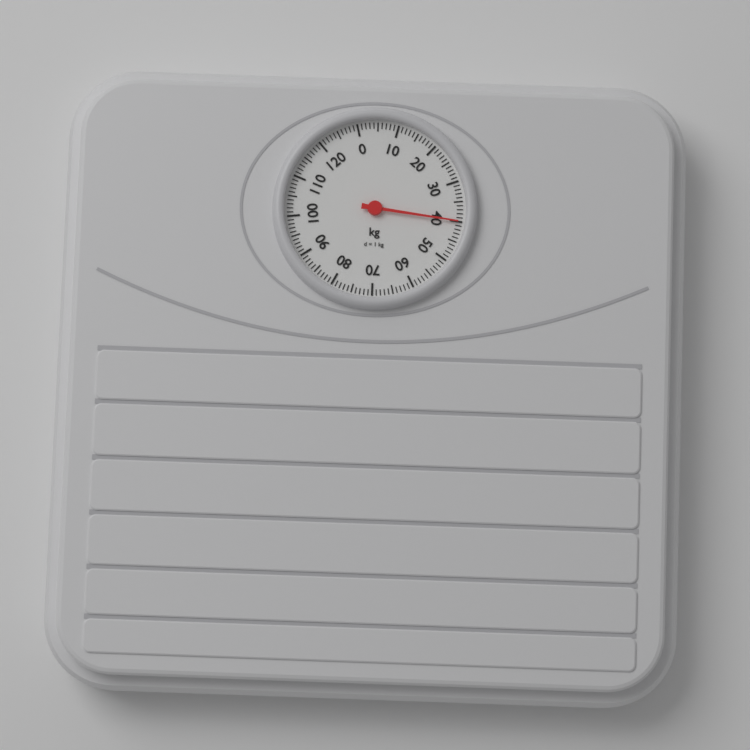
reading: 40 kg
